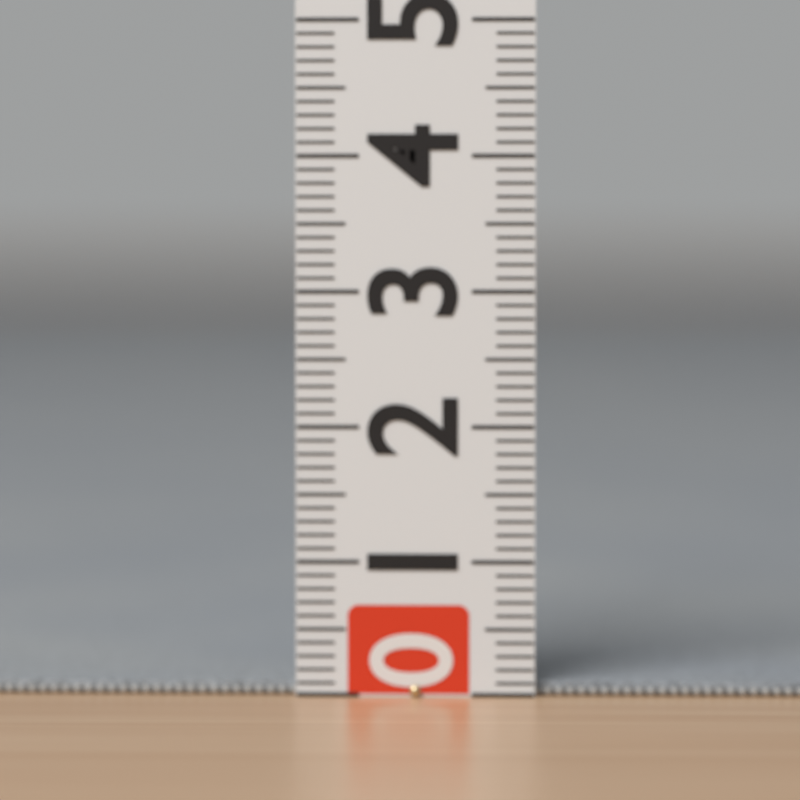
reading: 0.1 (no unit)
